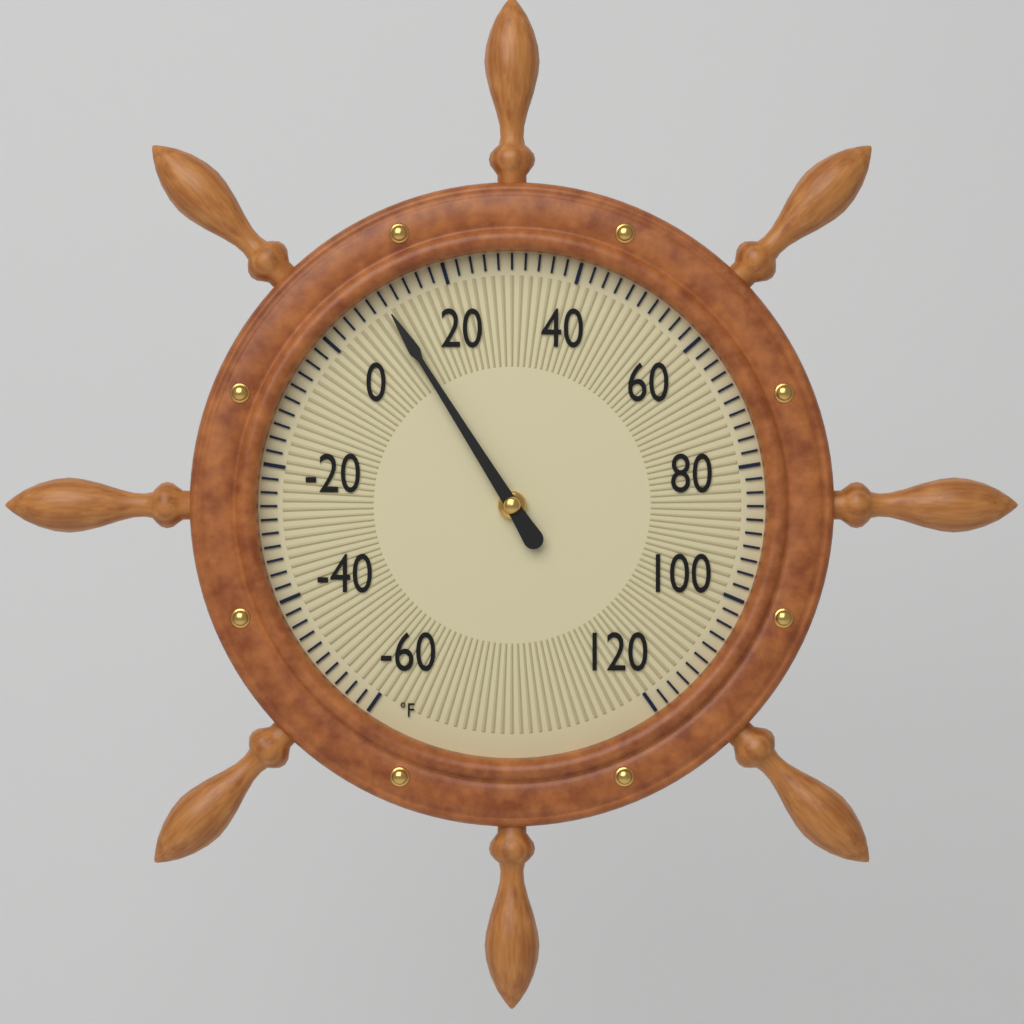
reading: 10 °F
